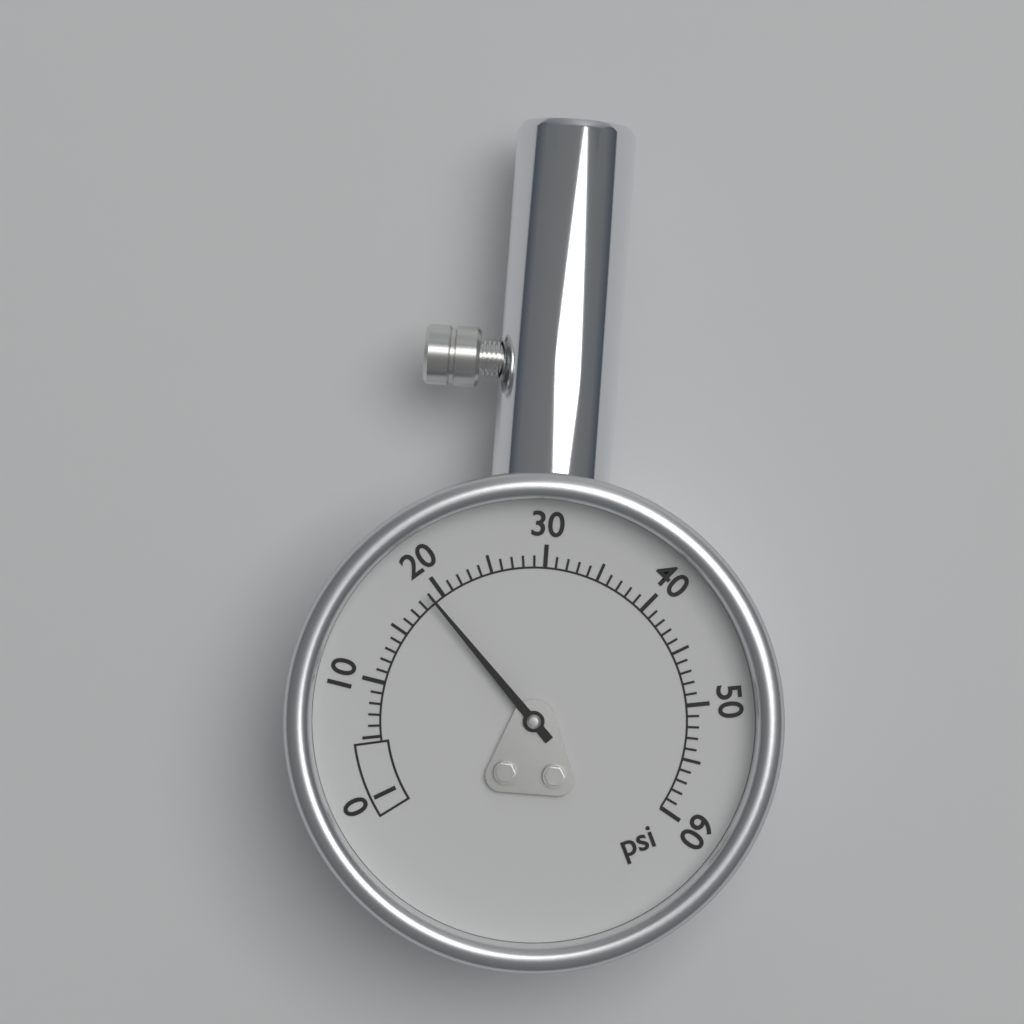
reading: 19 psi
